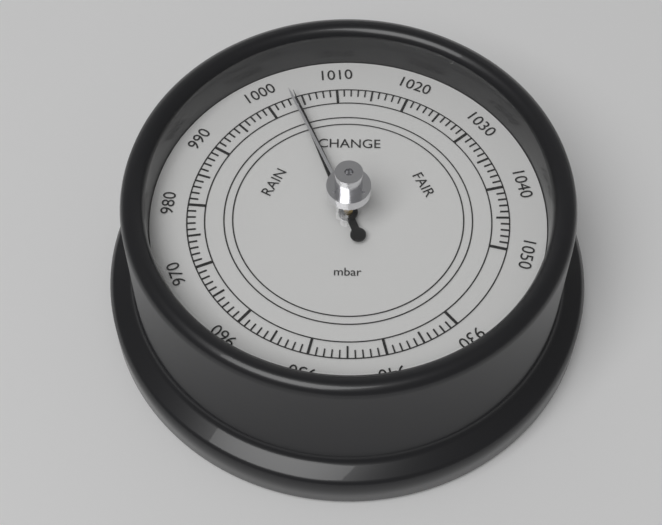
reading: 1004 mbar
